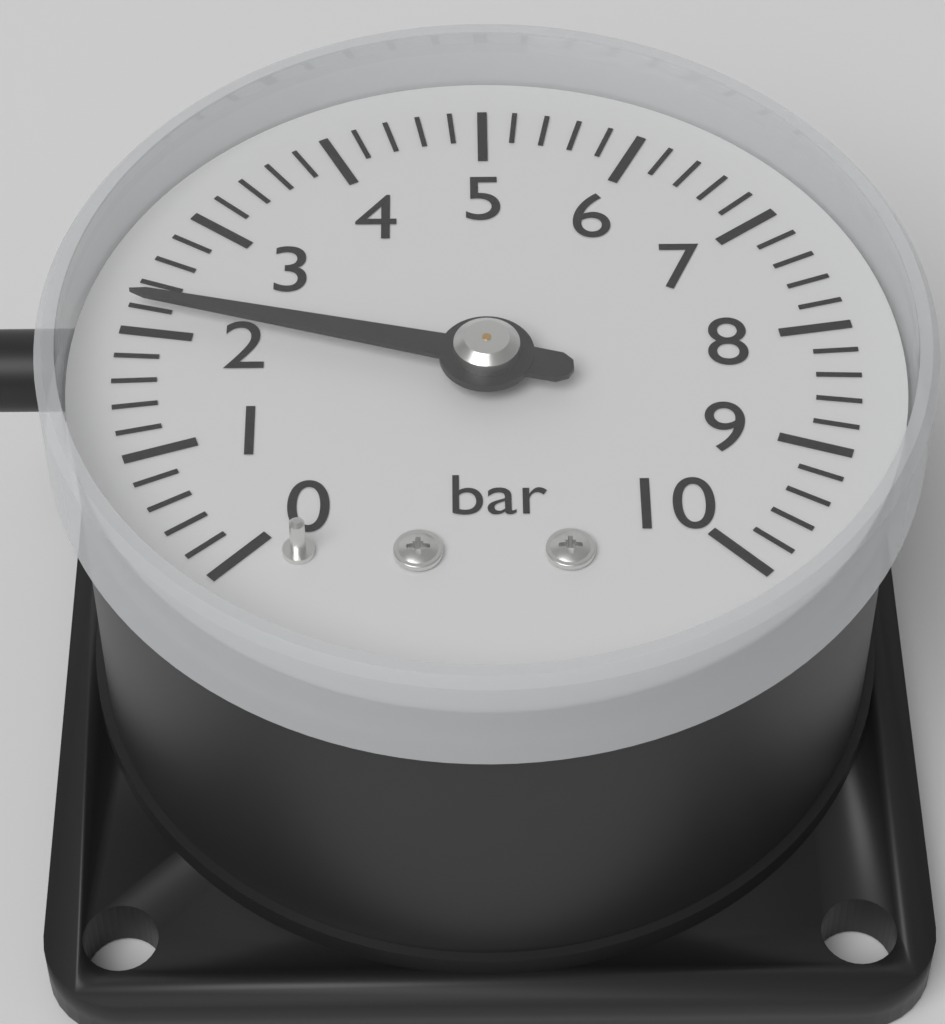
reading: 2.2 bar
